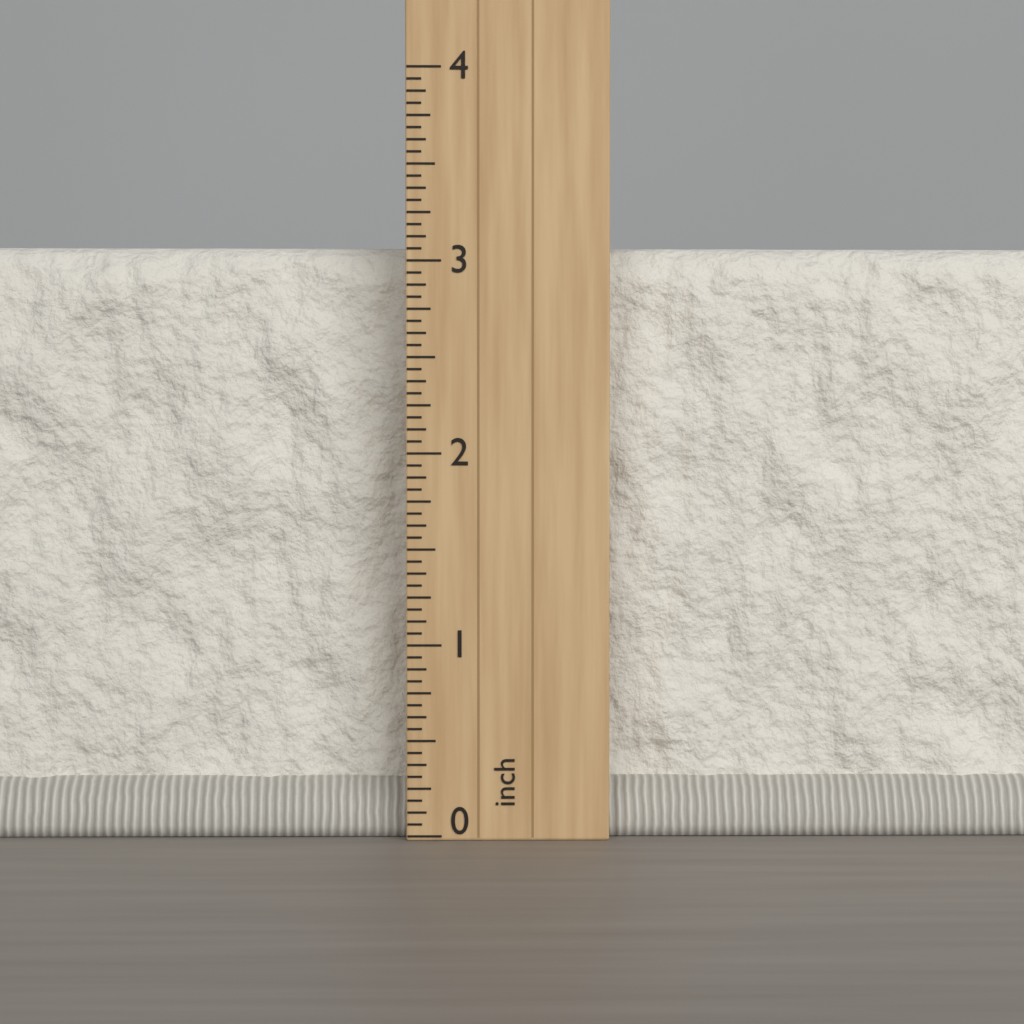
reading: 3.1250 inch
